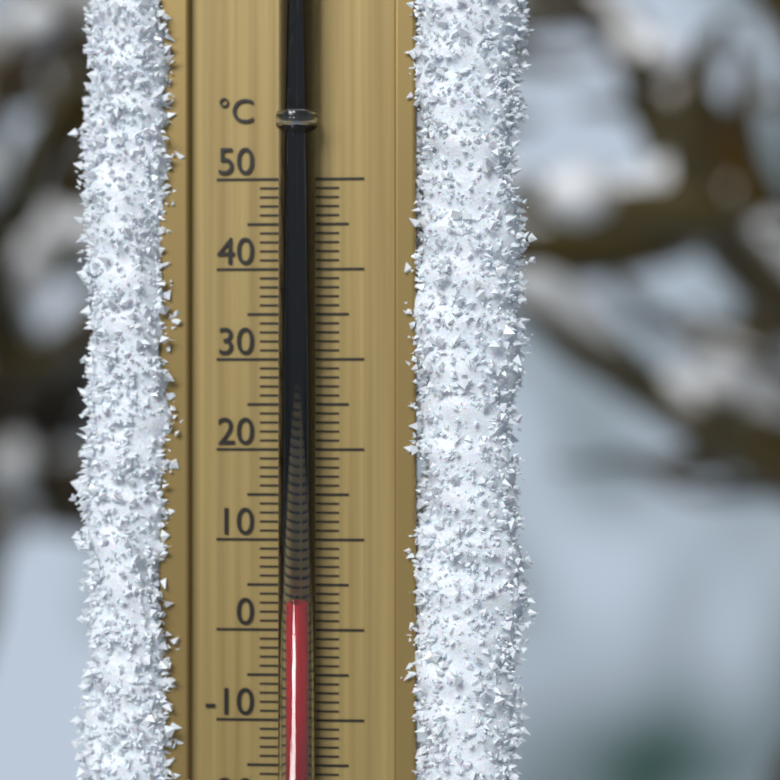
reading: 3 °C
